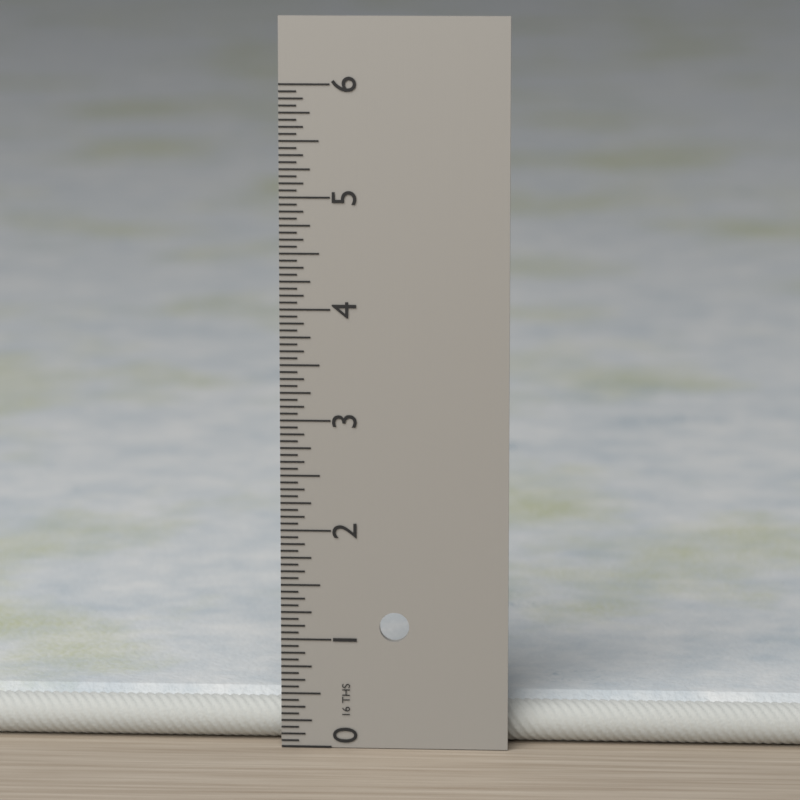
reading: 0.4375 in
